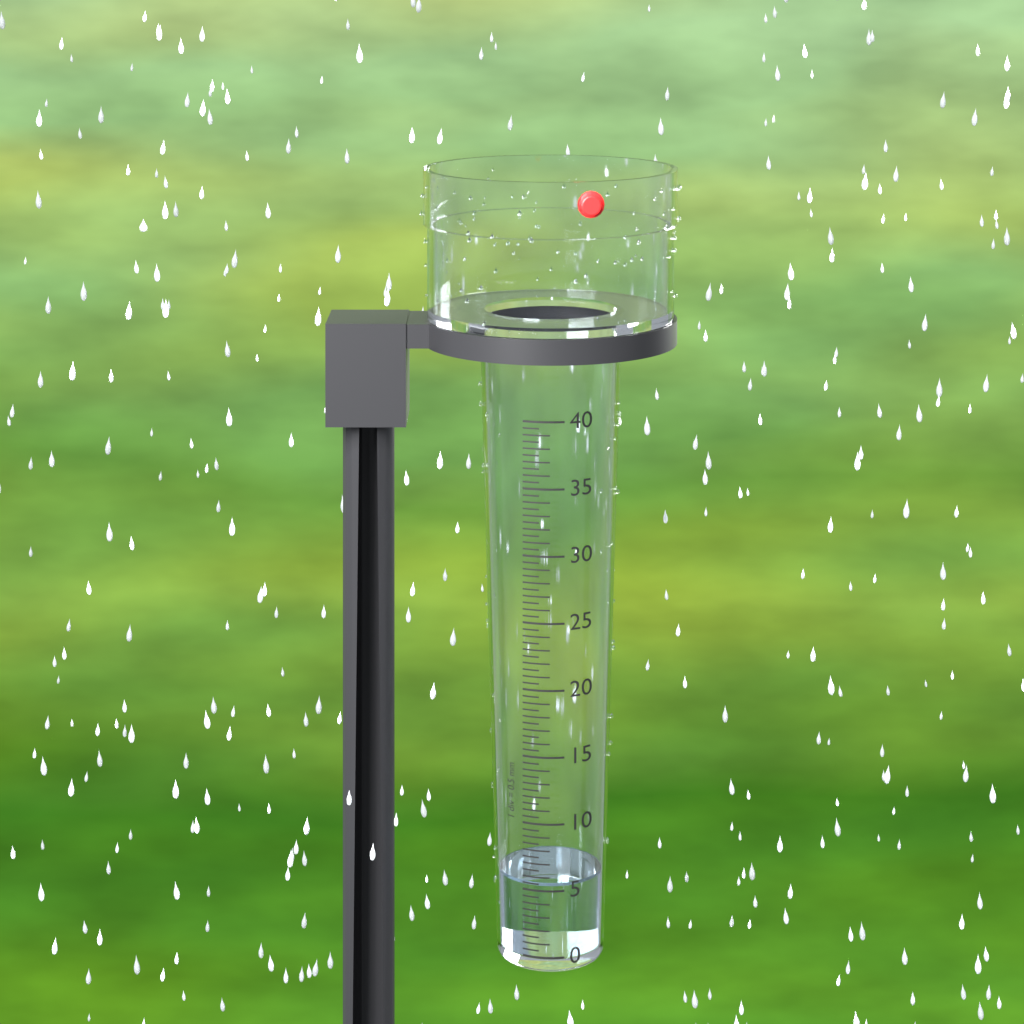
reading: 5.5 mm
